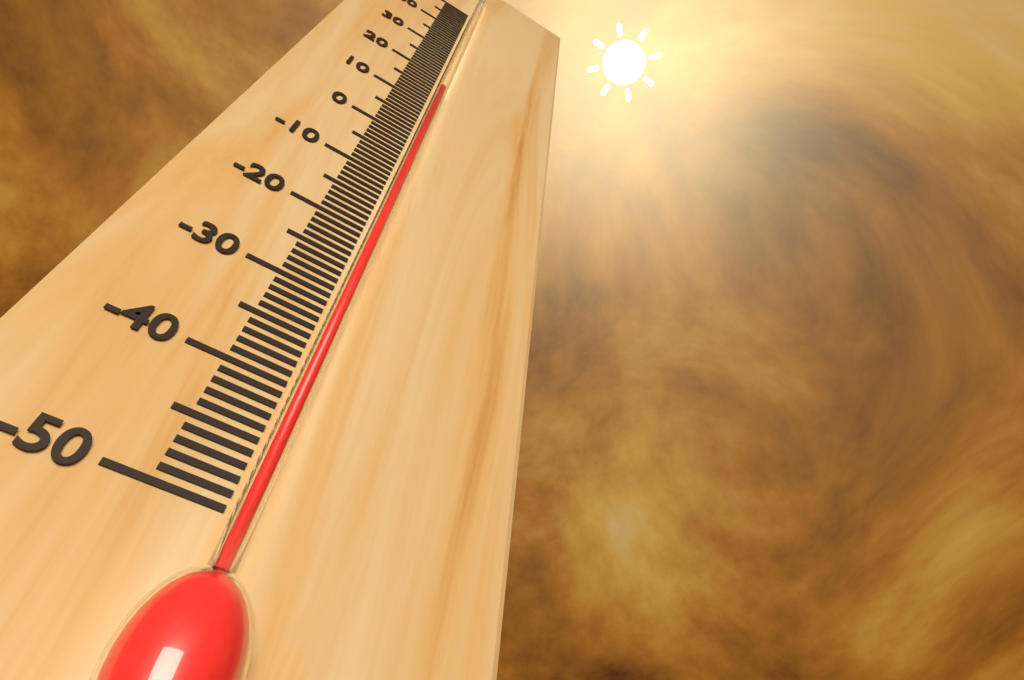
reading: 15 °C
